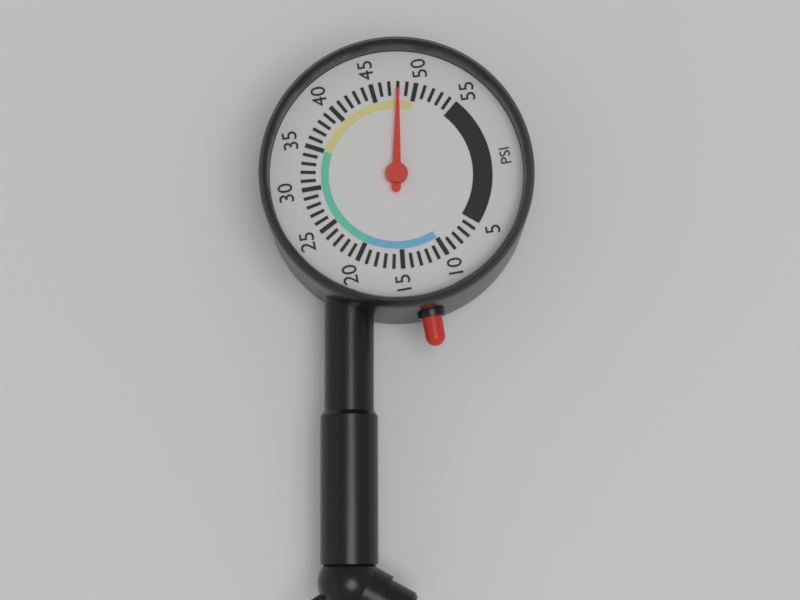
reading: 48 psi
